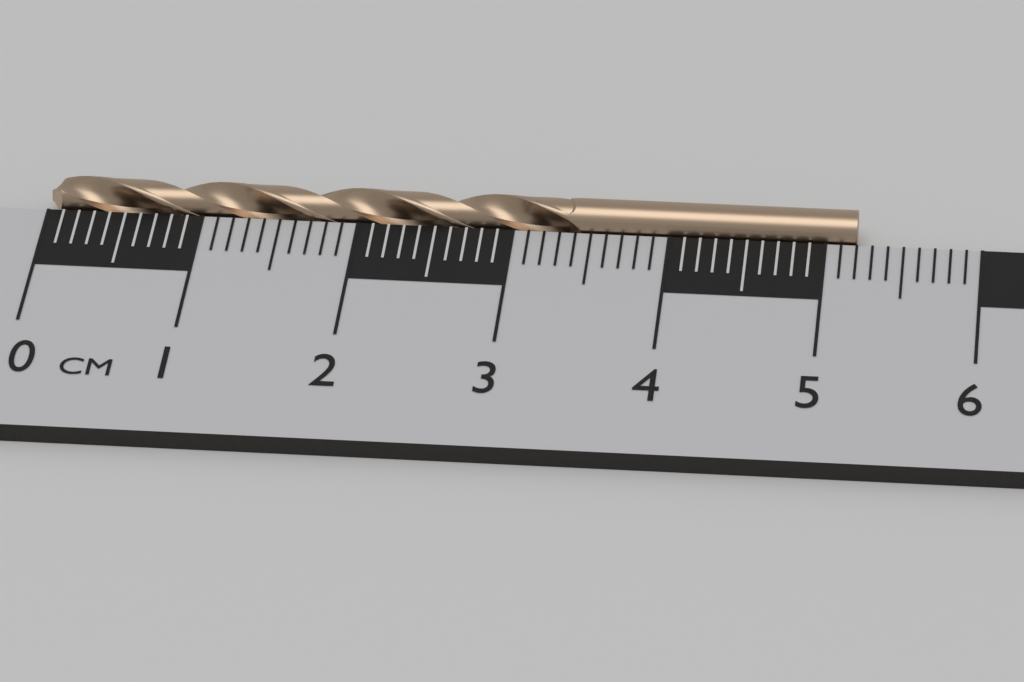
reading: 5.2 cm
